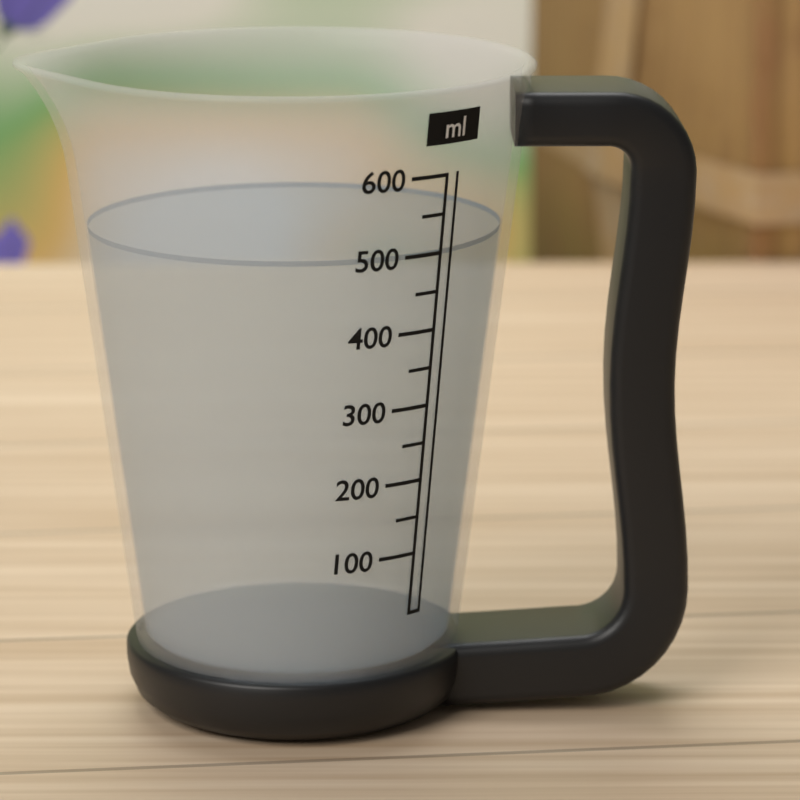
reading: 500 ml
